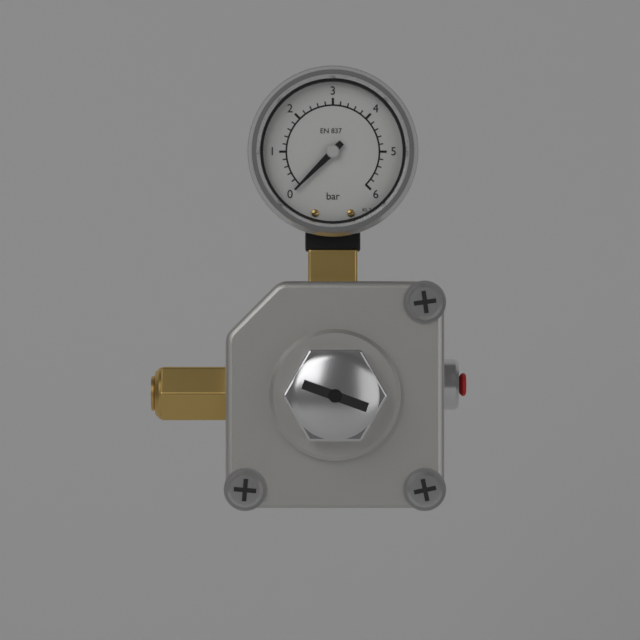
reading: 0.0 bar
